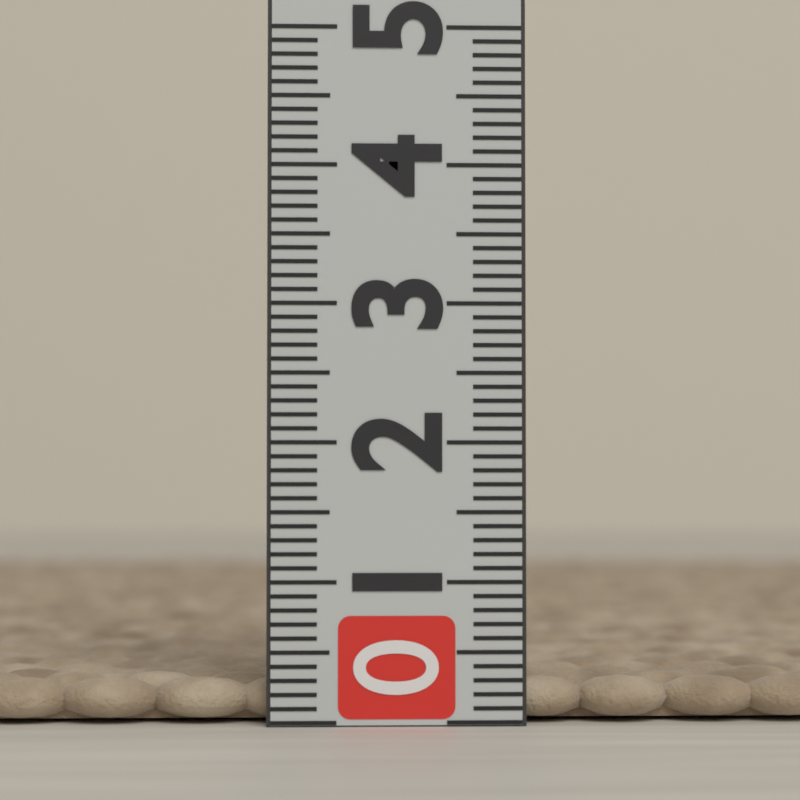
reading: 0.3 (no unit)
